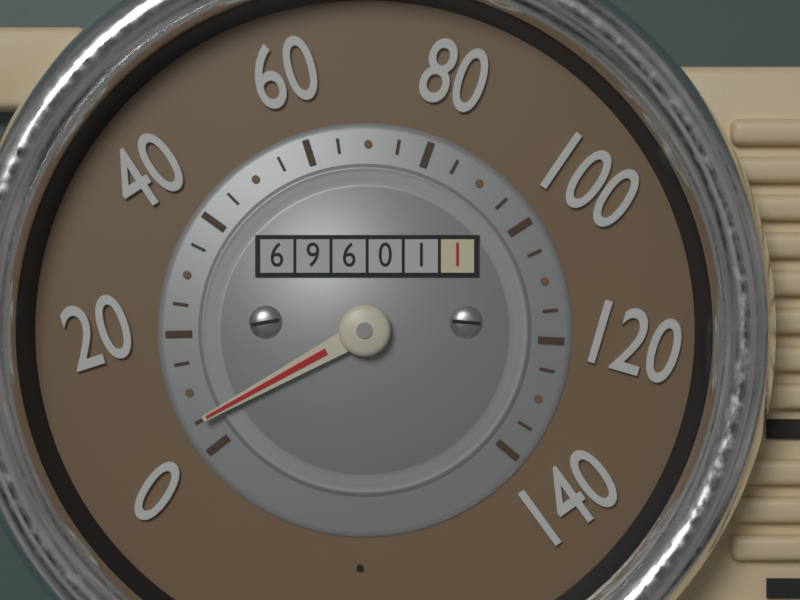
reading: 5 (no unit)
